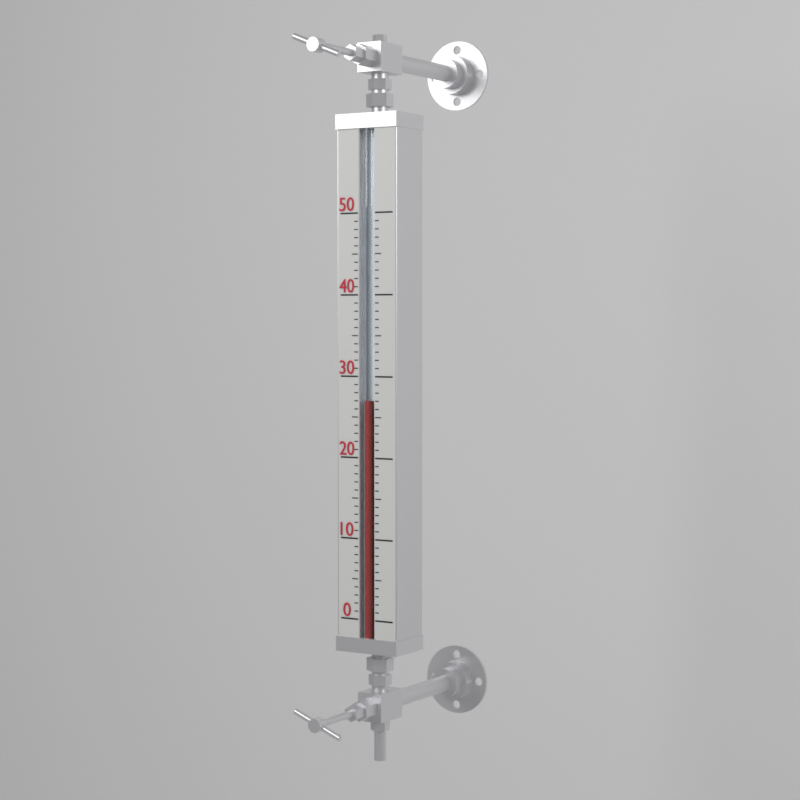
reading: 27 (no unit)
